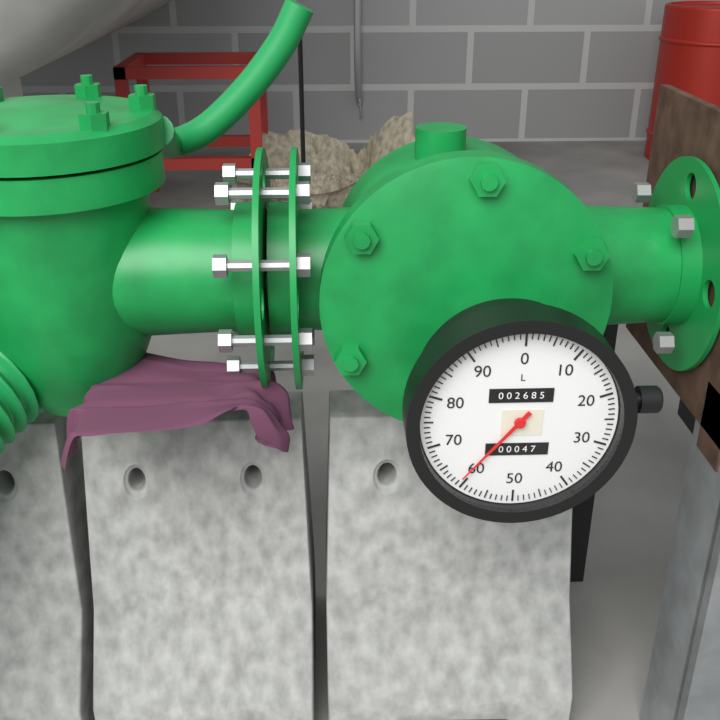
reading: 61 L
